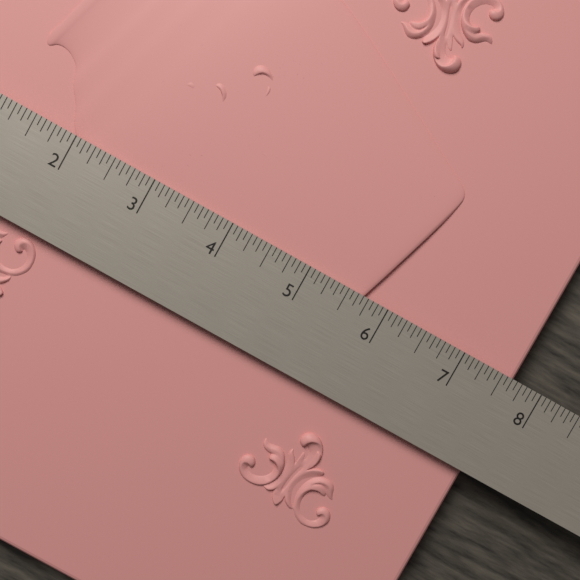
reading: 7.6875 in
